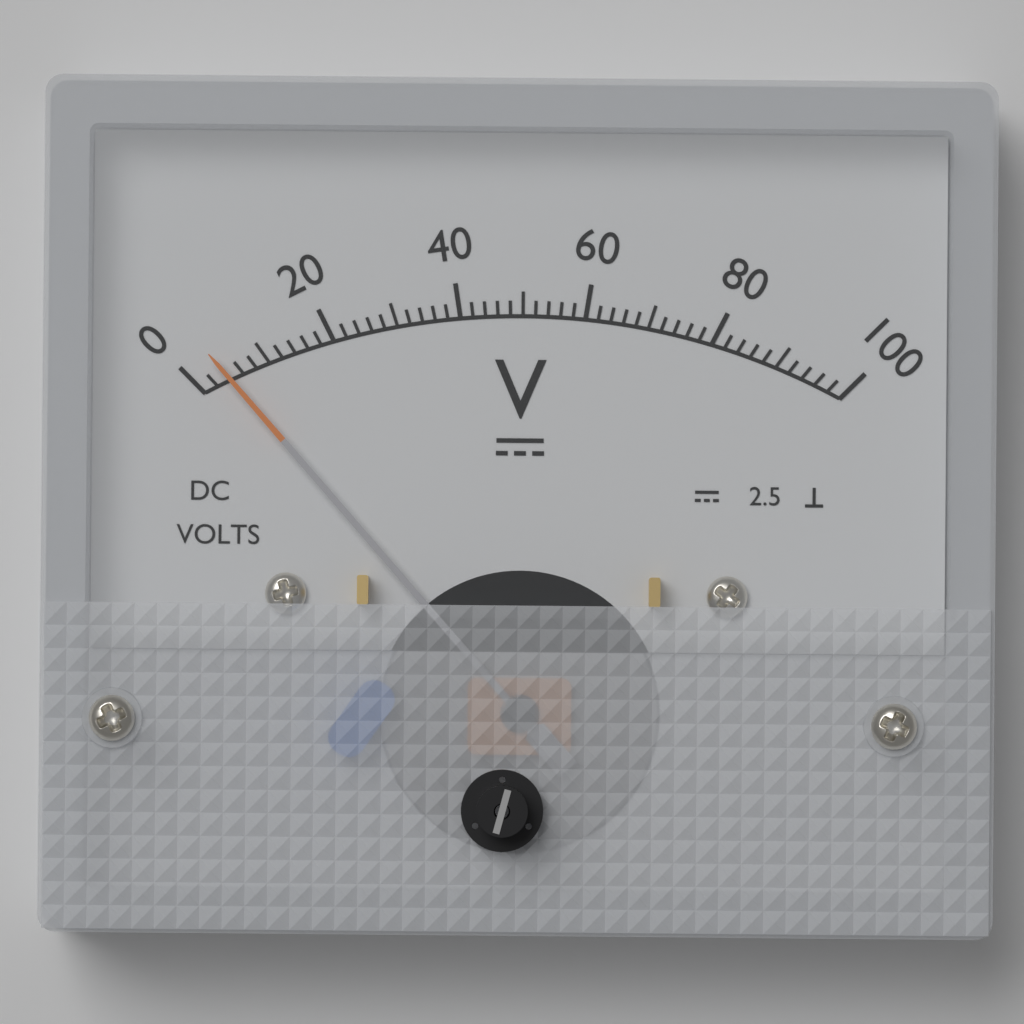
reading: 4 V
